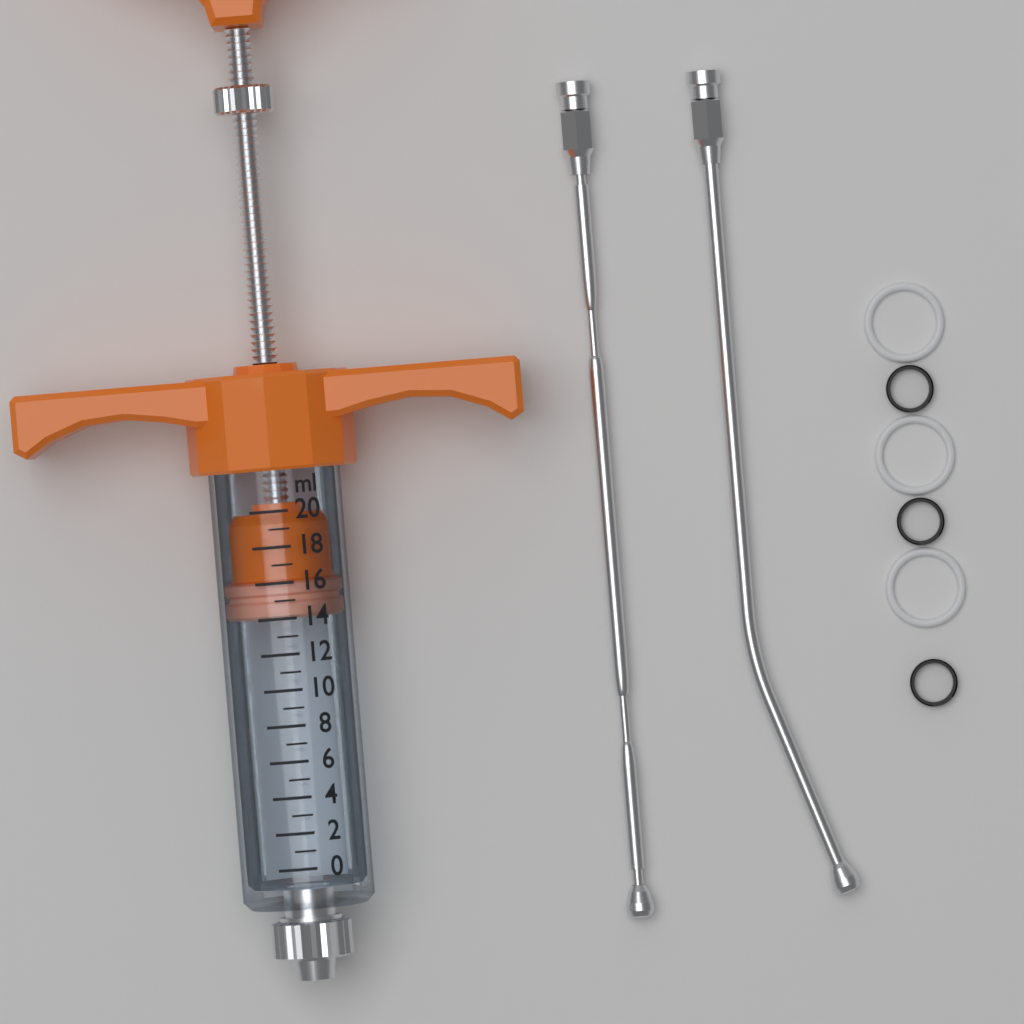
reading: 14 ml
